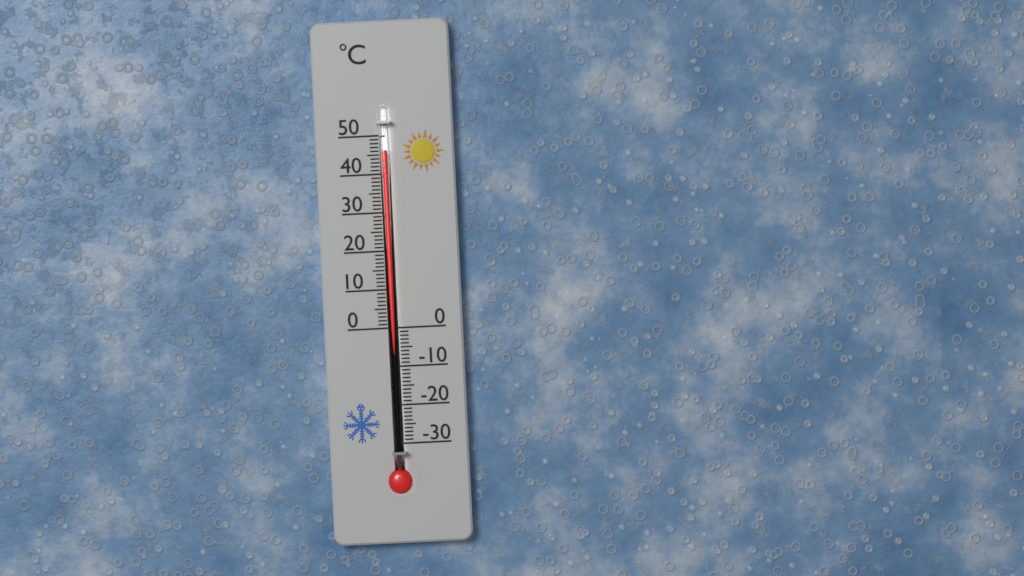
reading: 46 °C
